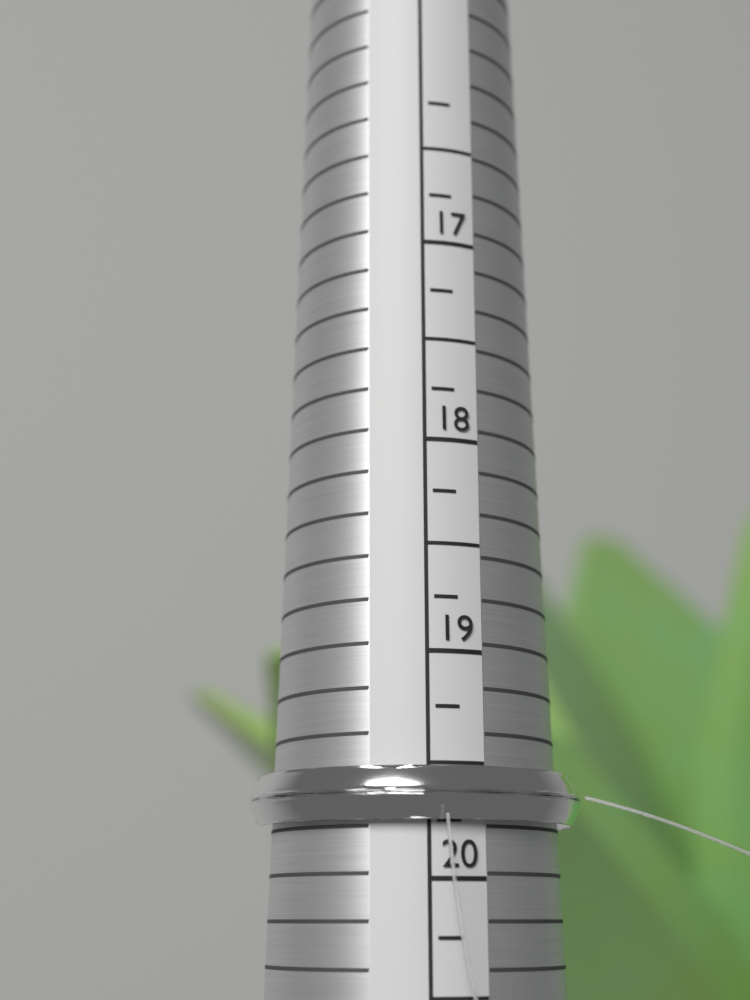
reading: 19.75 (no unit)
